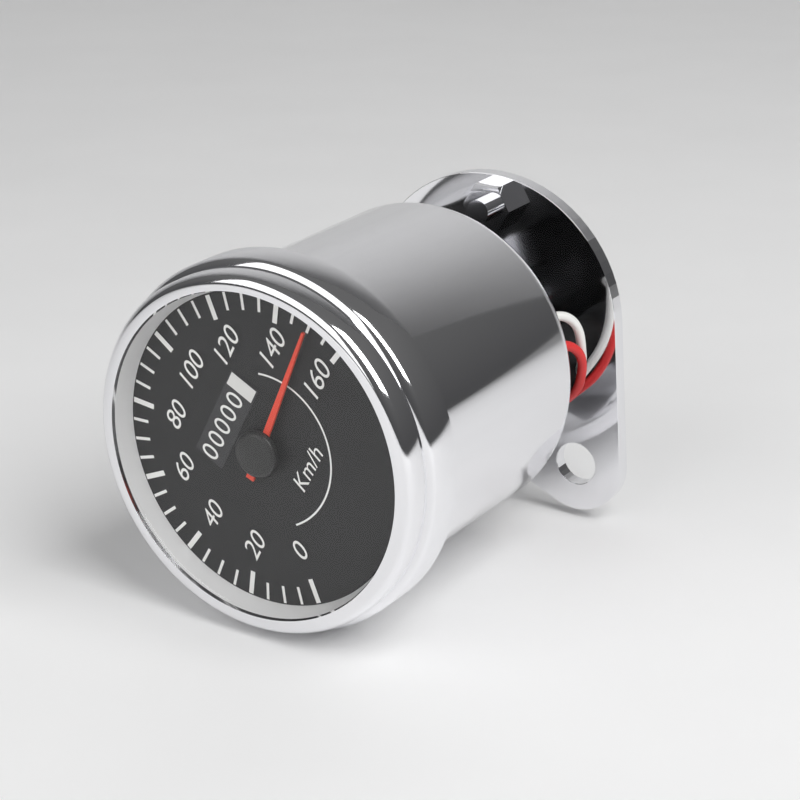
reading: 150 km/h
